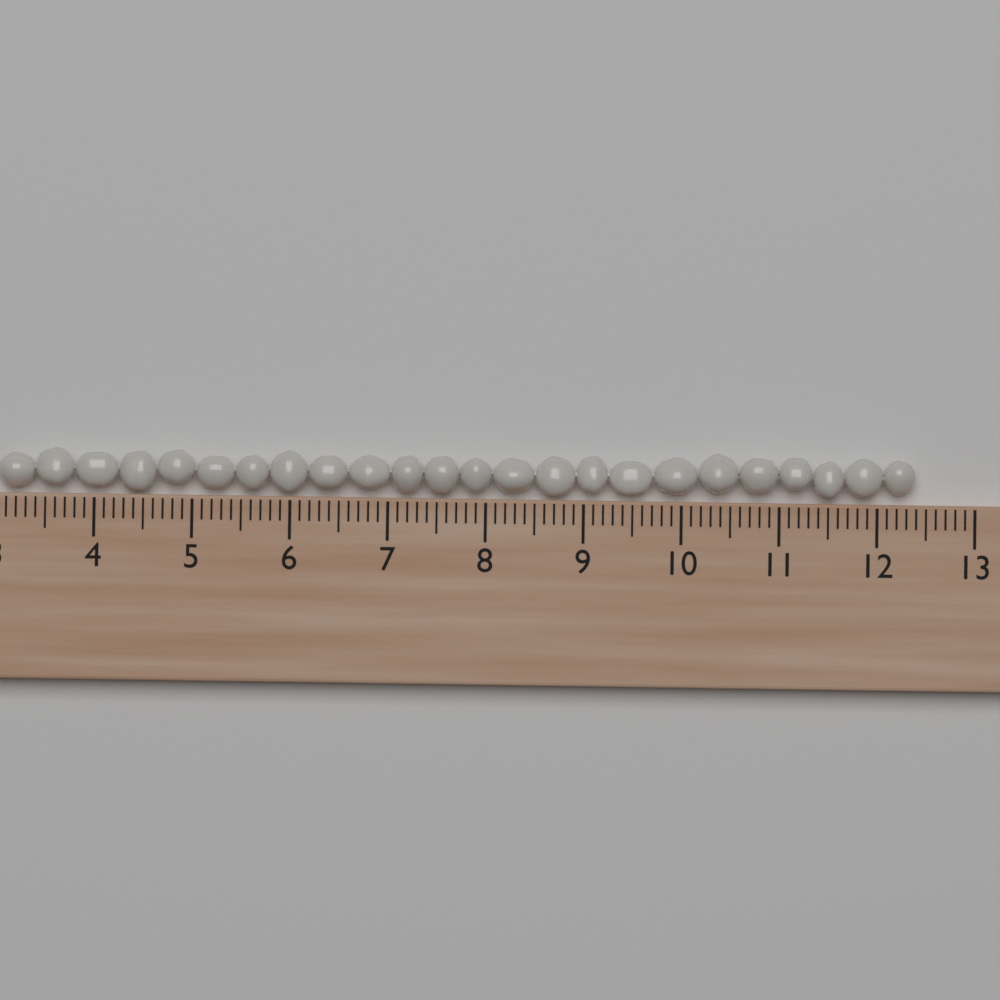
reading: 12.4 (no unit)
